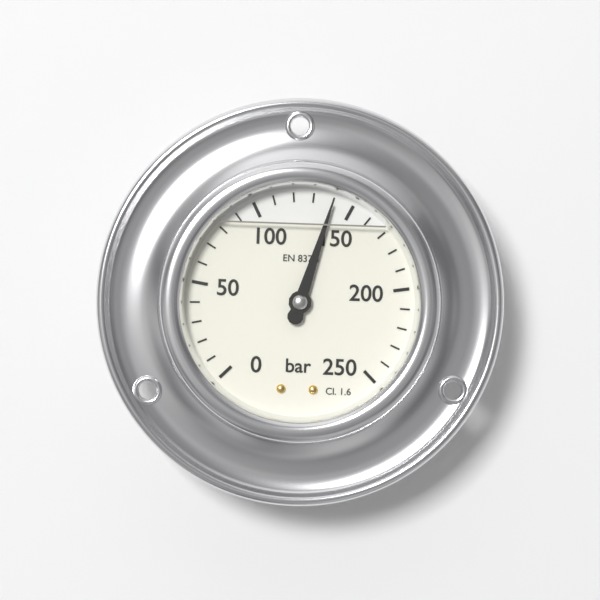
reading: 140 bar
